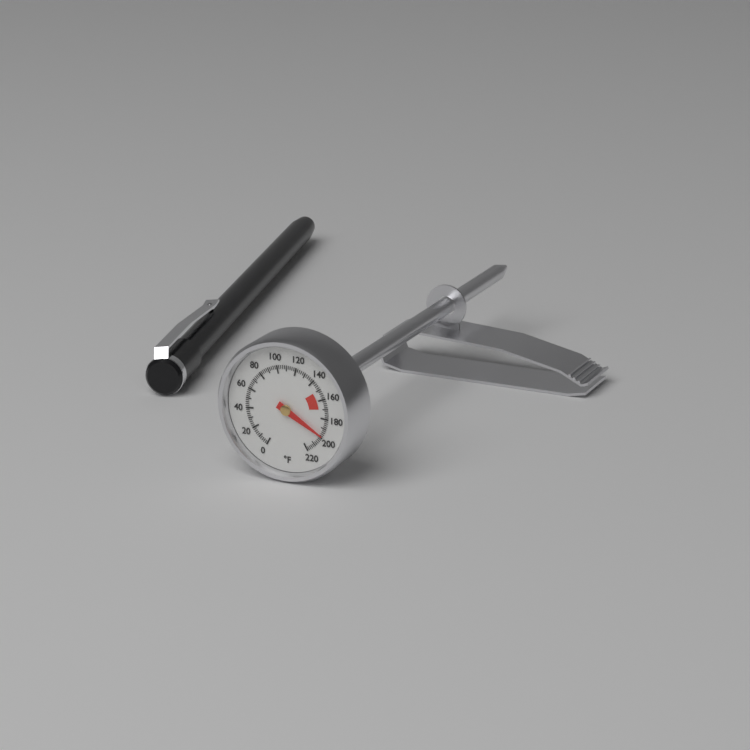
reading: 198 °F
